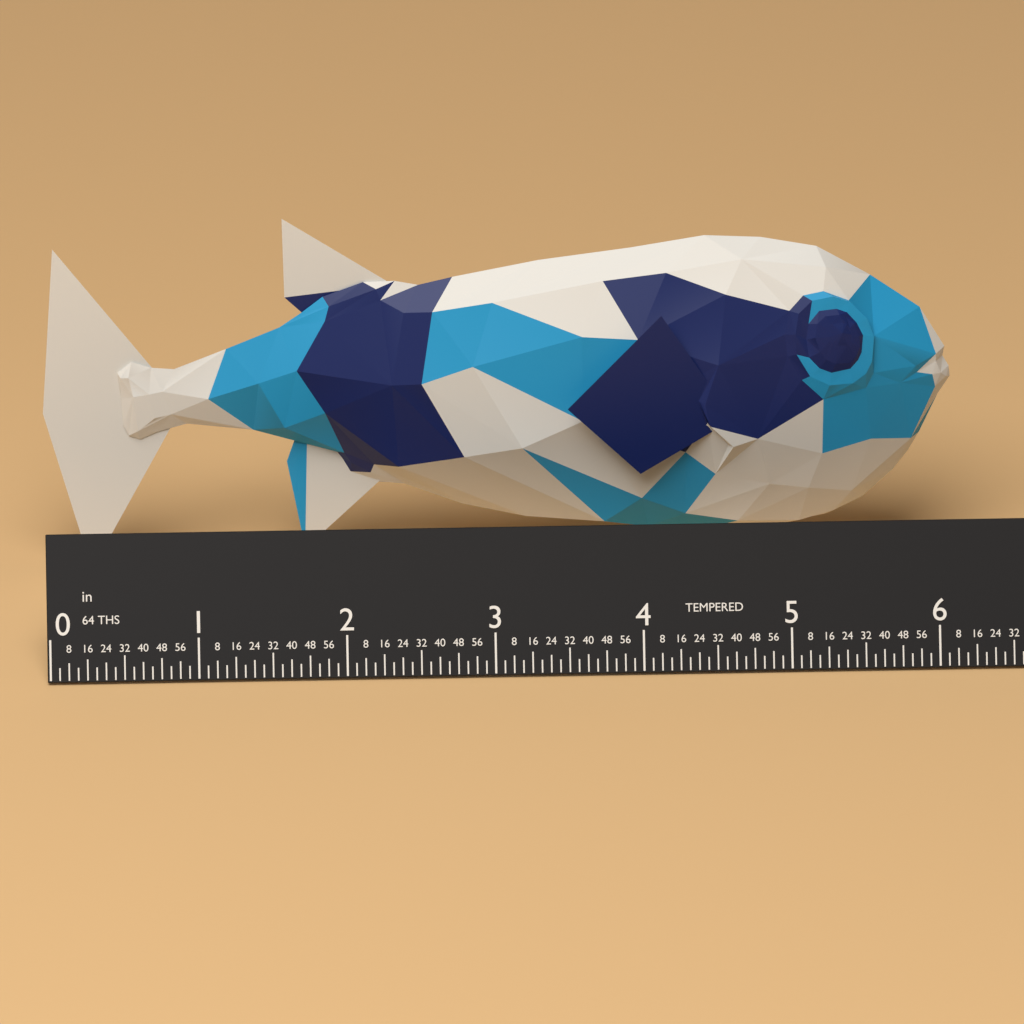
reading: 6.1875 in
